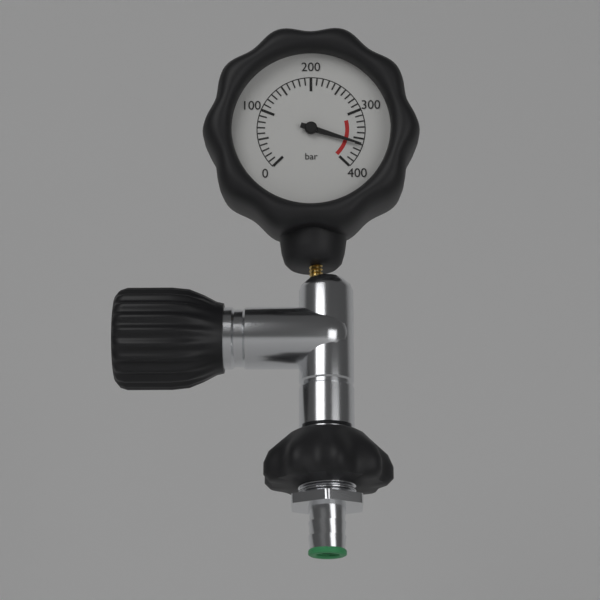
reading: 360 bar
